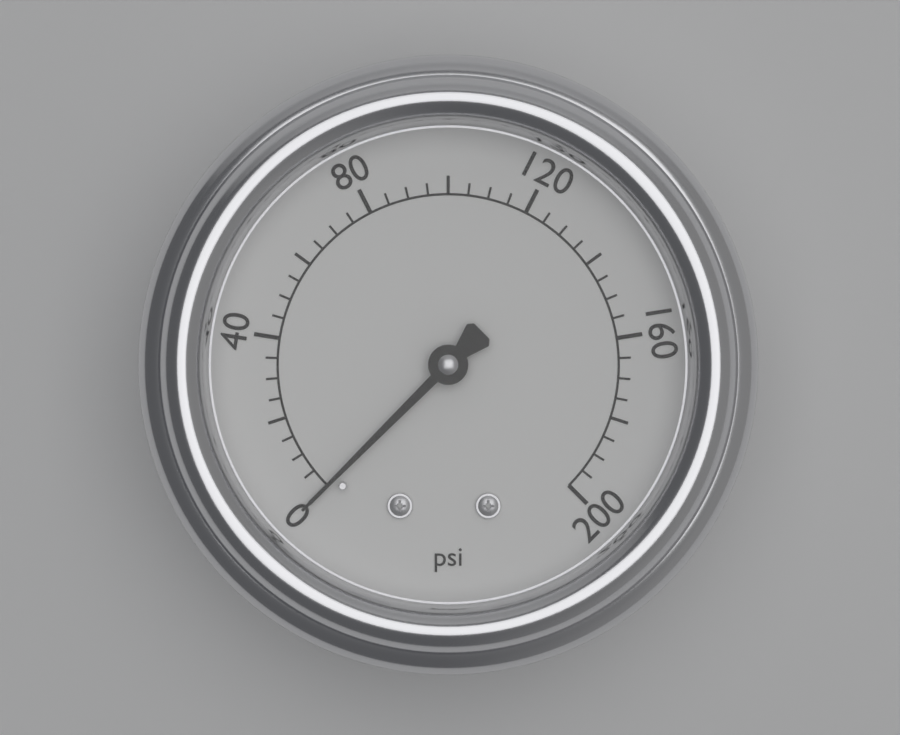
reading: 0 psi
